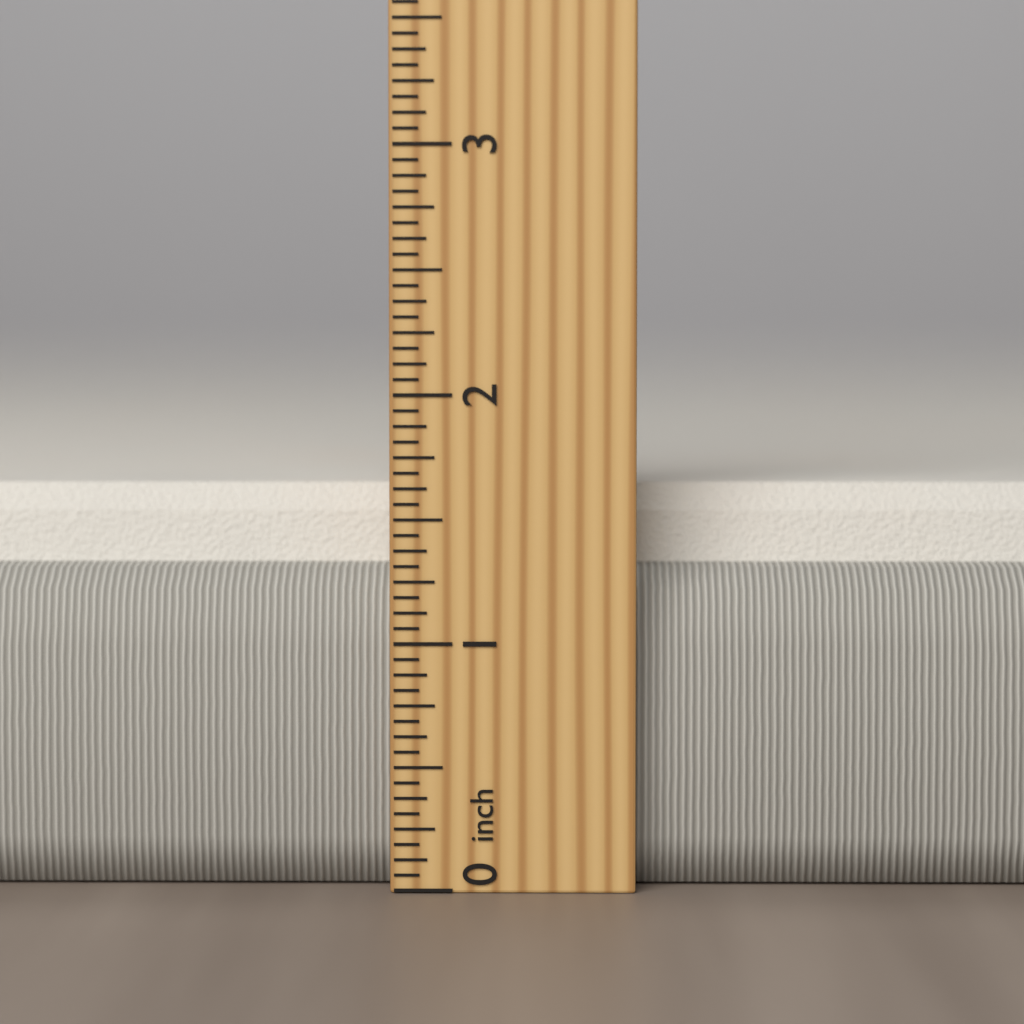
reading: 1.6250 inch
